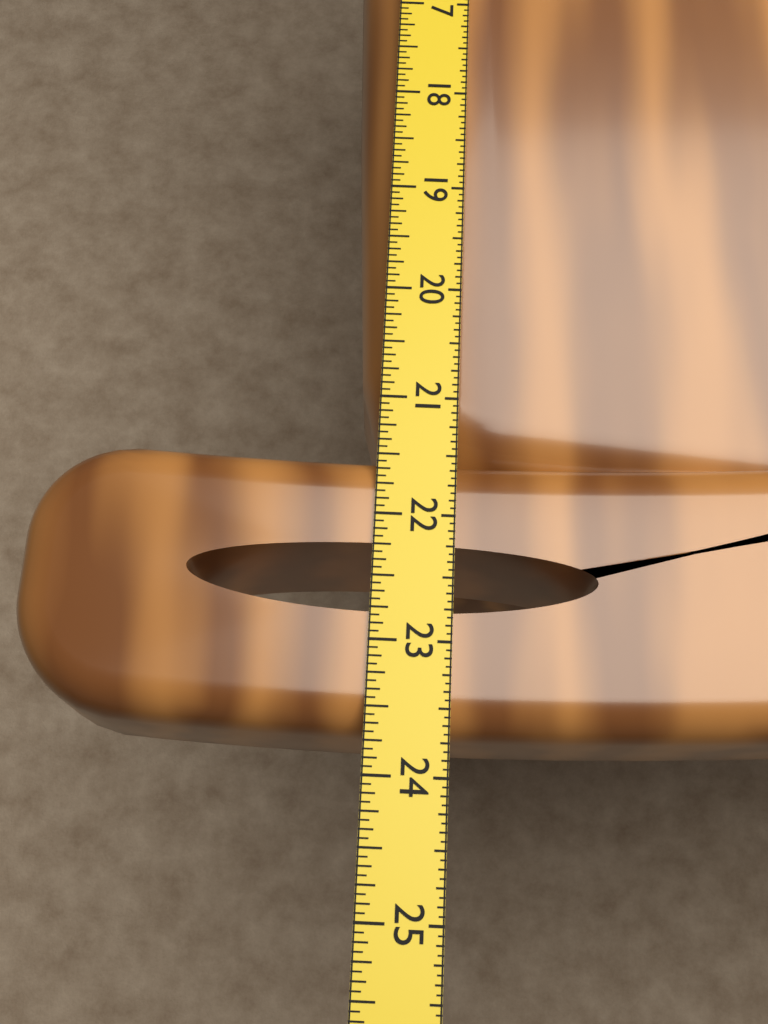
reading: 23.6875 in
